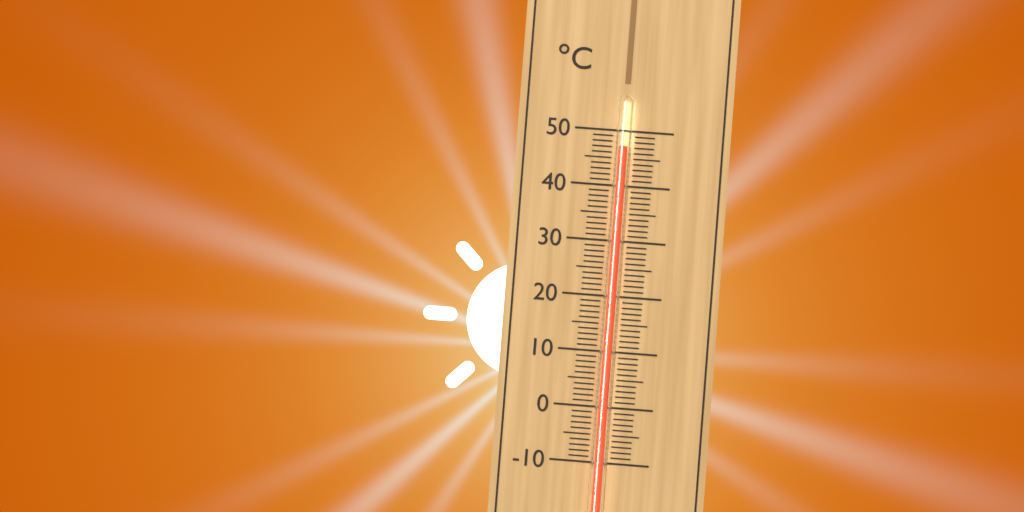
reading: 47 °C
